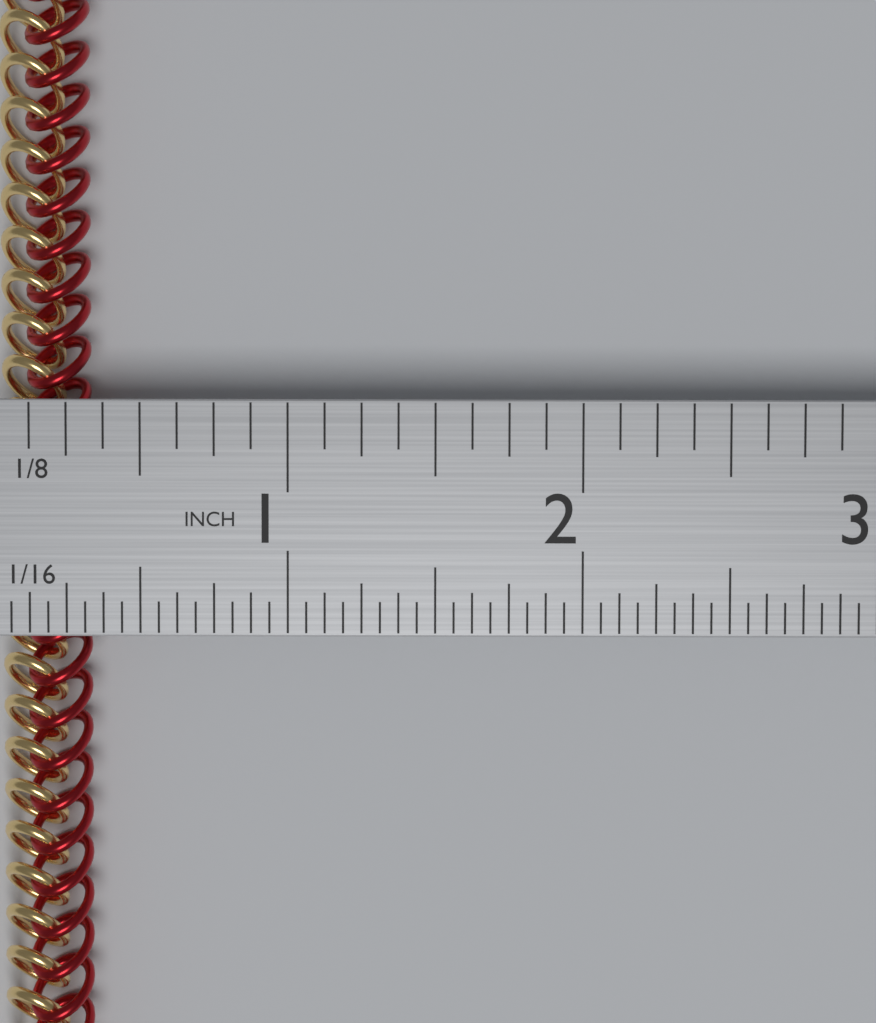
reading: 0.3125 in
